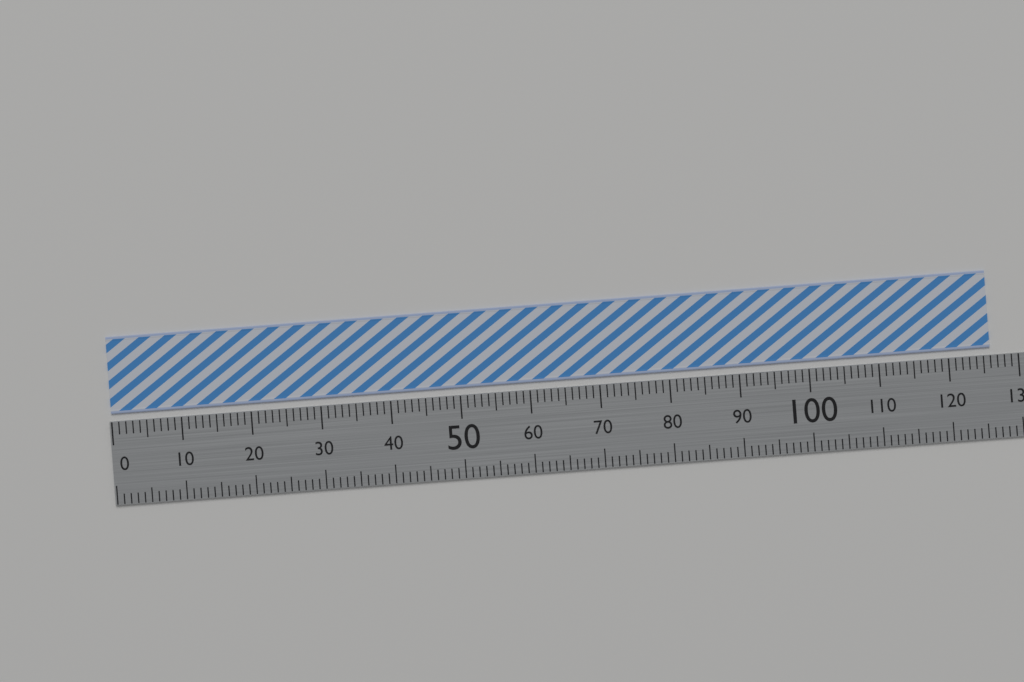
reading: 126 (no unit)
